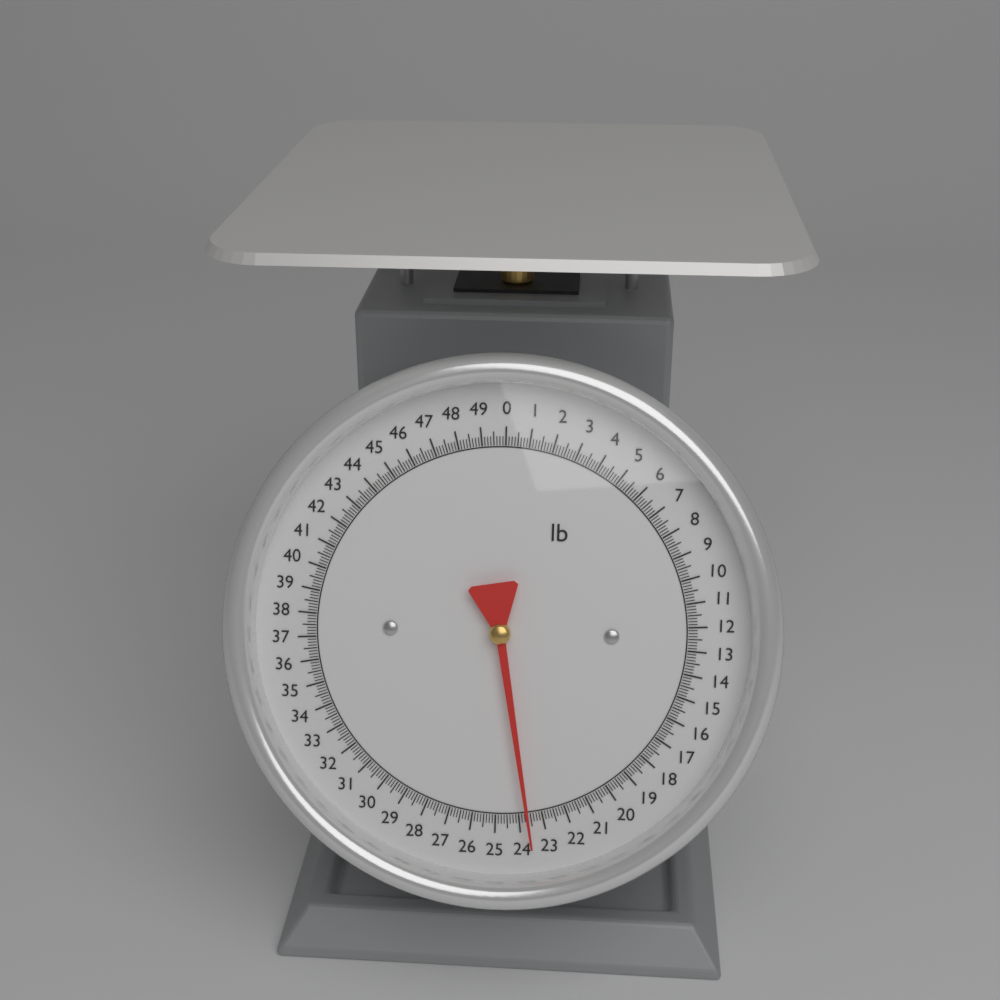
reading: 23.625 lb
